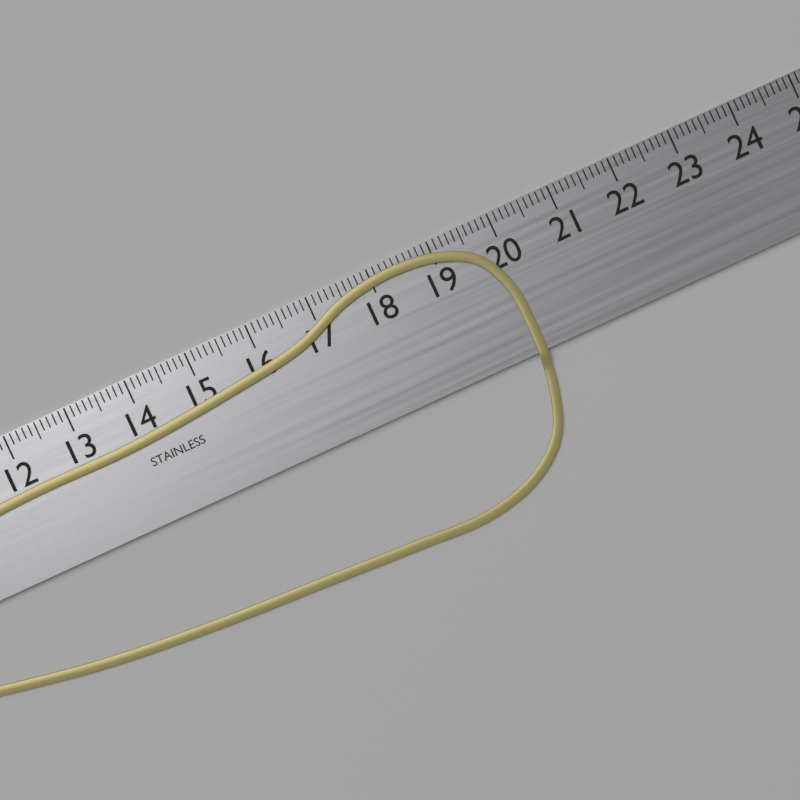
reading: 20.0 cm
